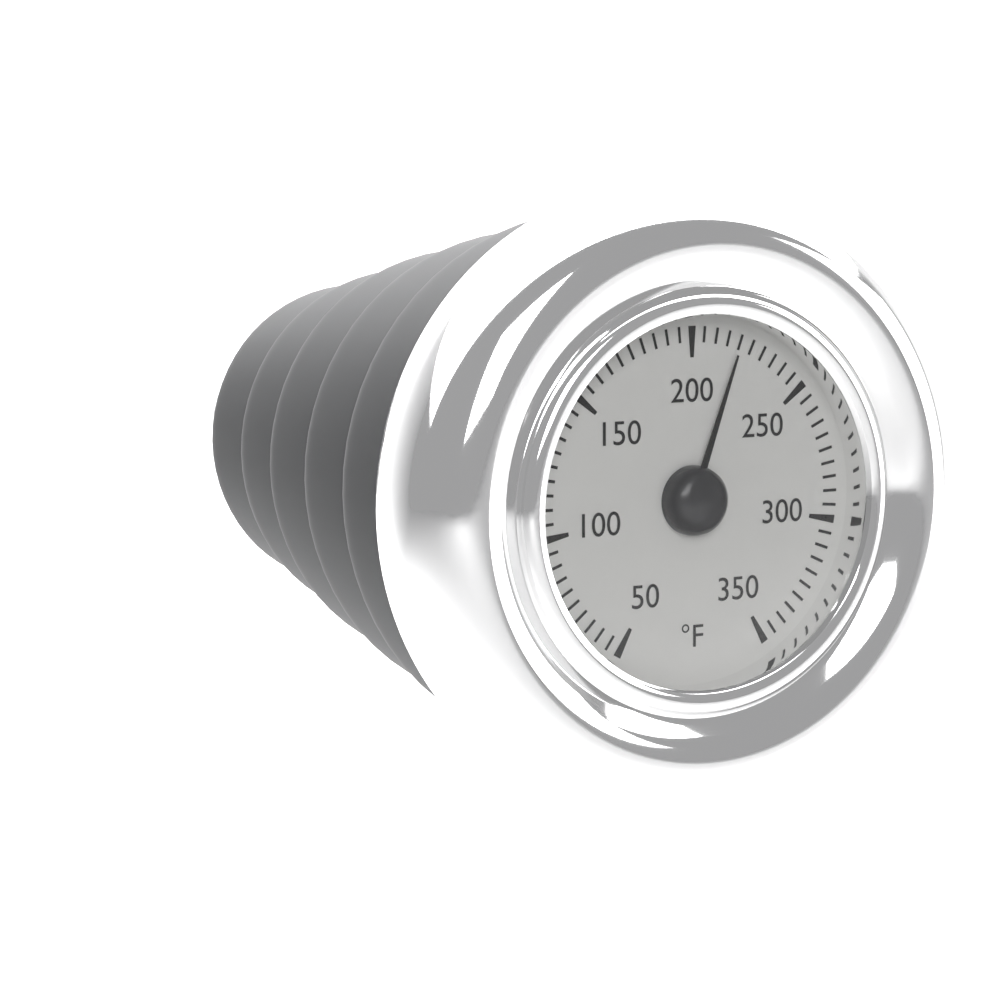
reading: 220 °F
